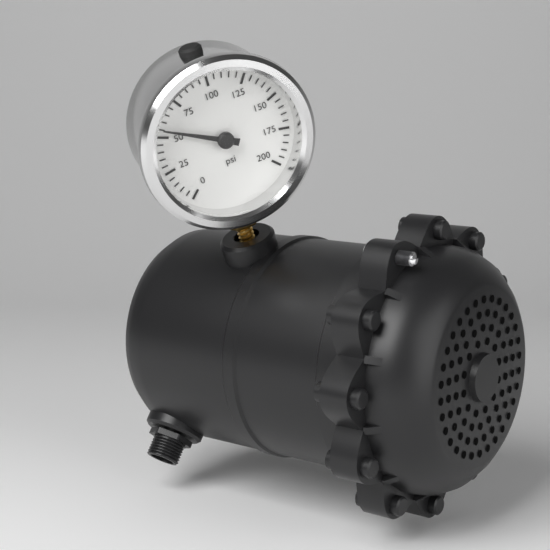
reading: 55 psi
